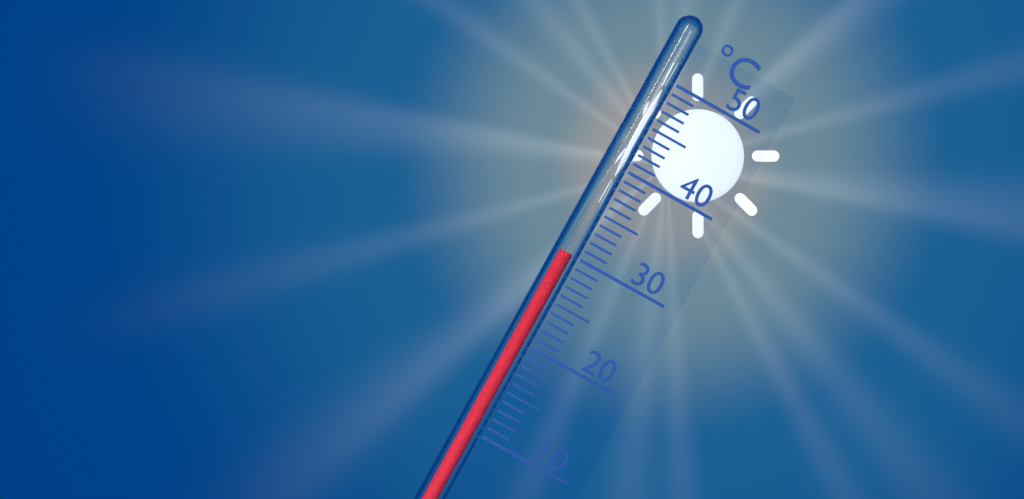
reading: 30 °C
